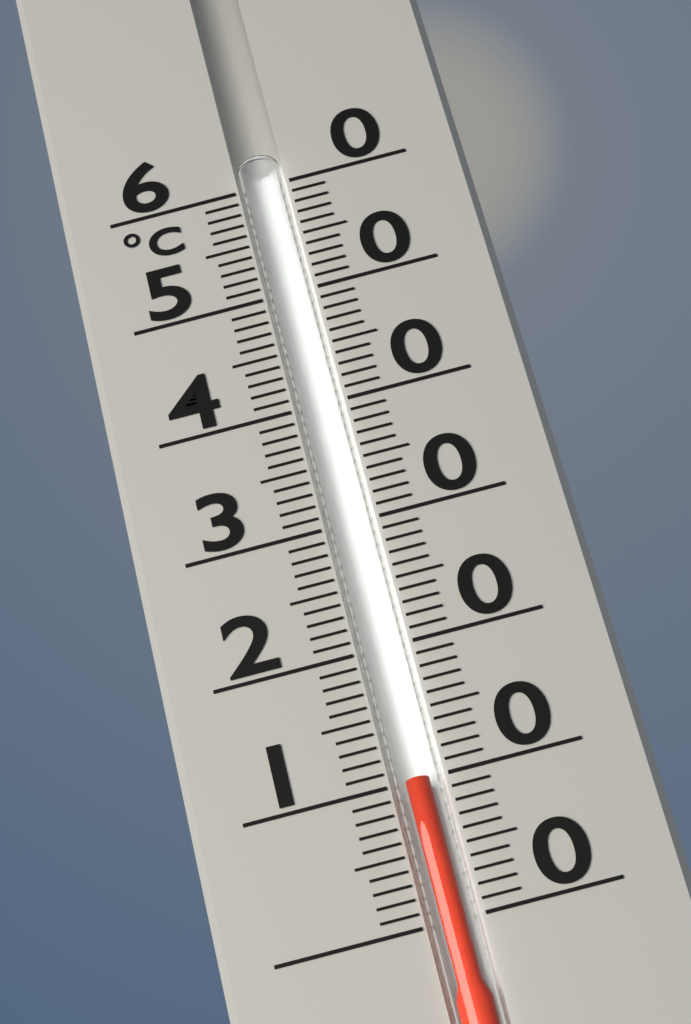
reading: 10 °C
